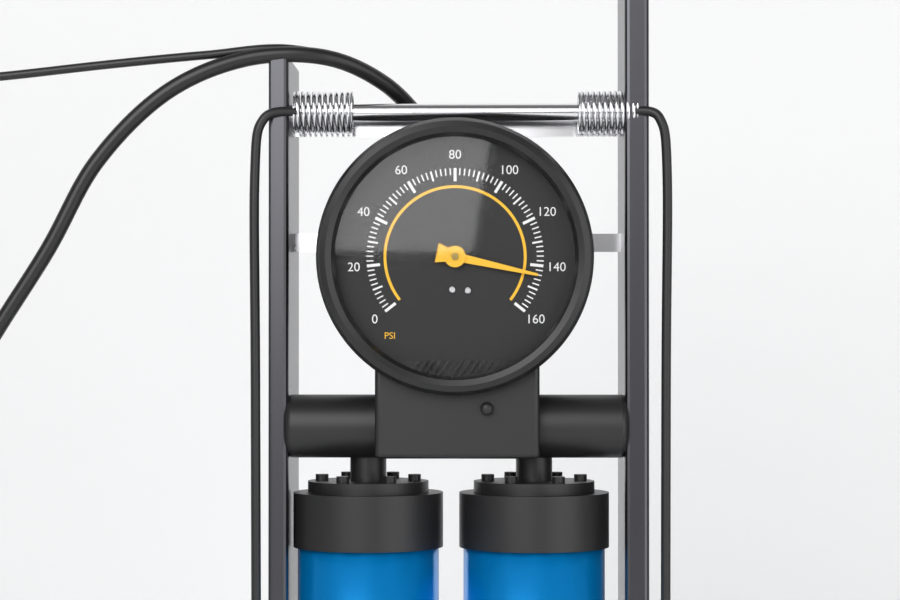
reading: 144 psi
